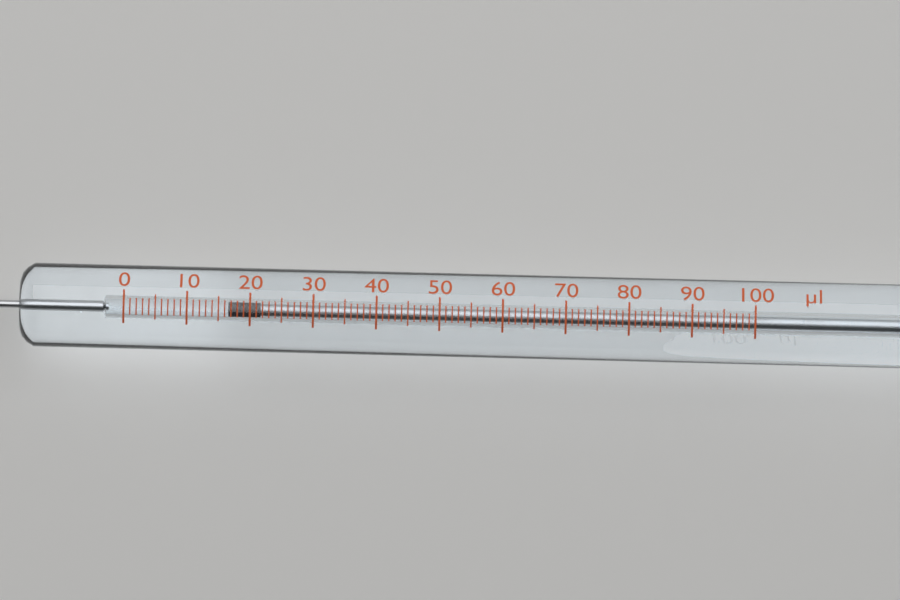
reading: 17 µl
